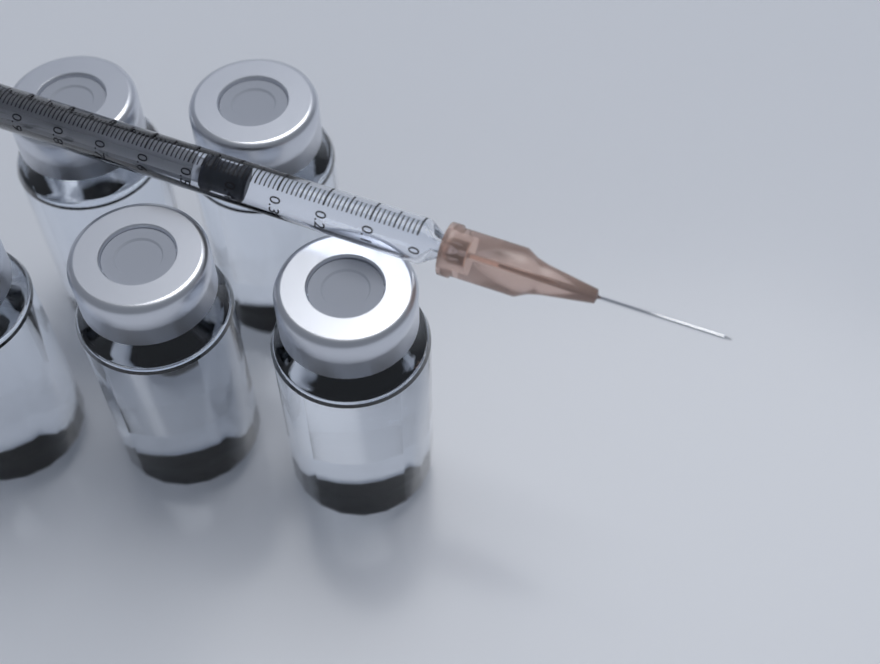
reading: 0.37 ml
